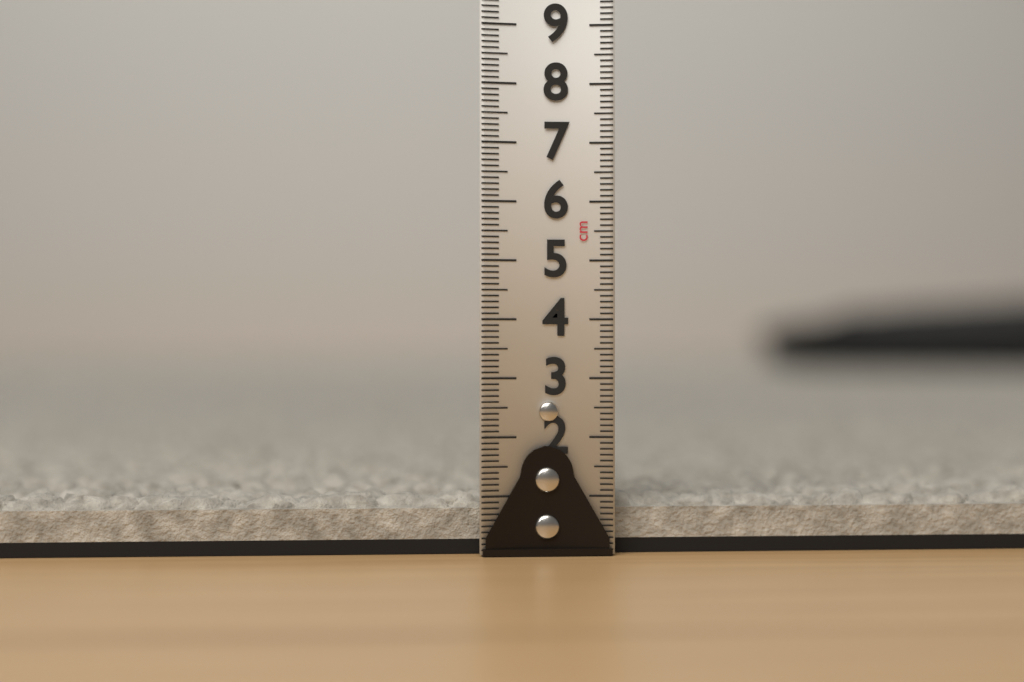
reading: 1.1 cm
